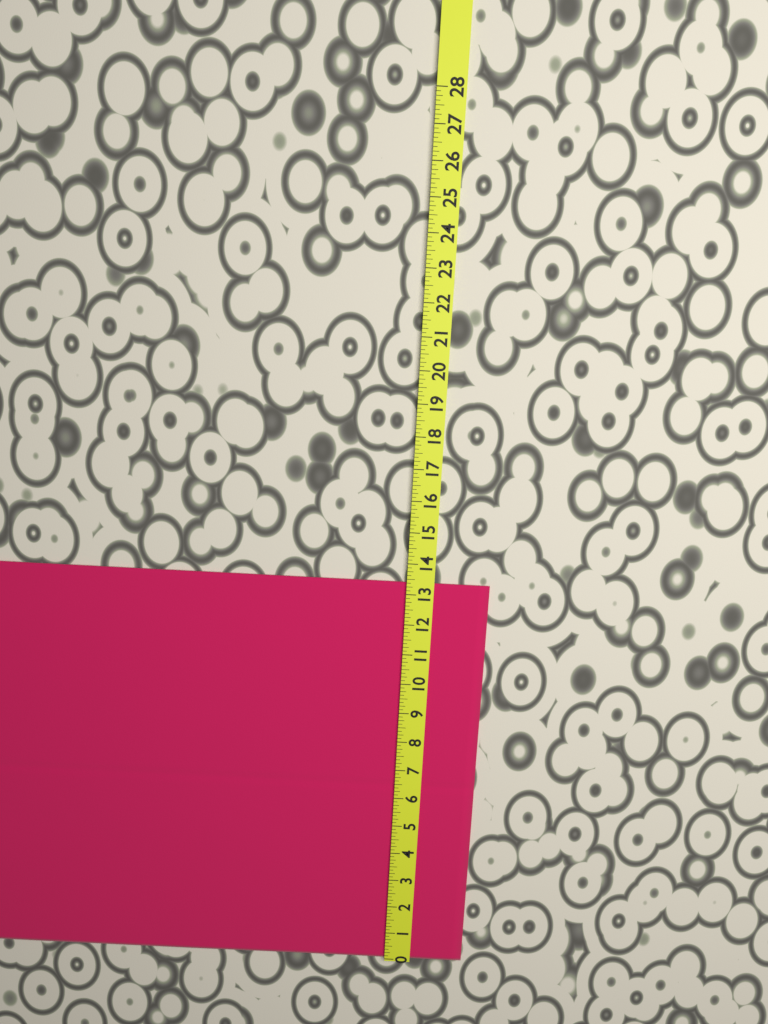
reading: 13.375 (no unit)
